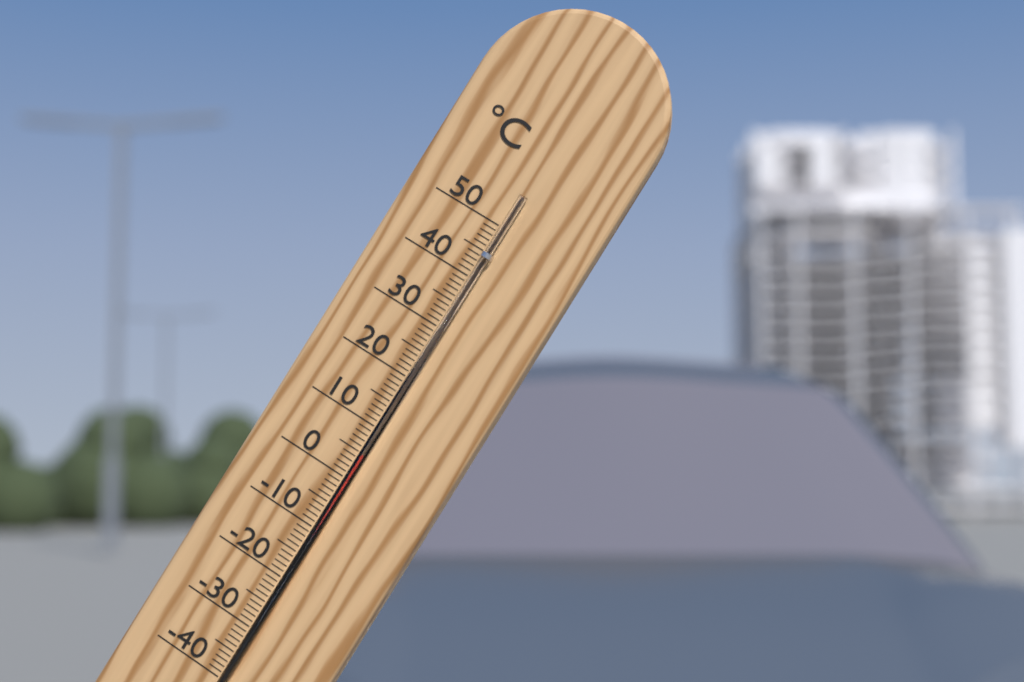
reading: 5 °C
